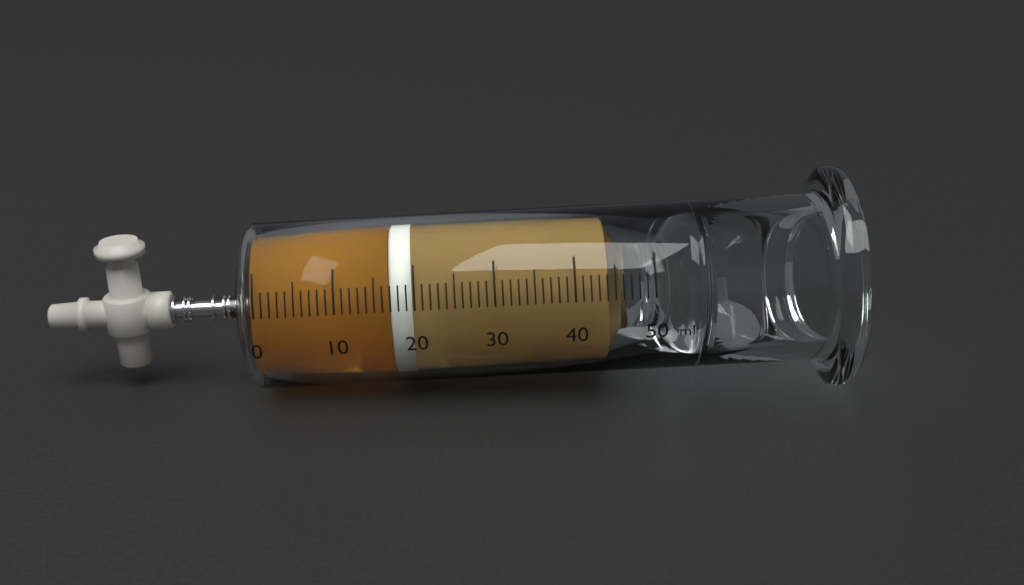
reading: 17 ml
